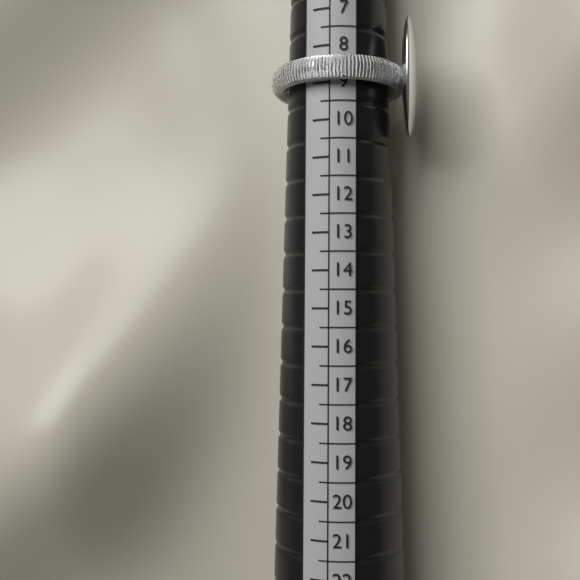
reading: 9.0 (no unit)
